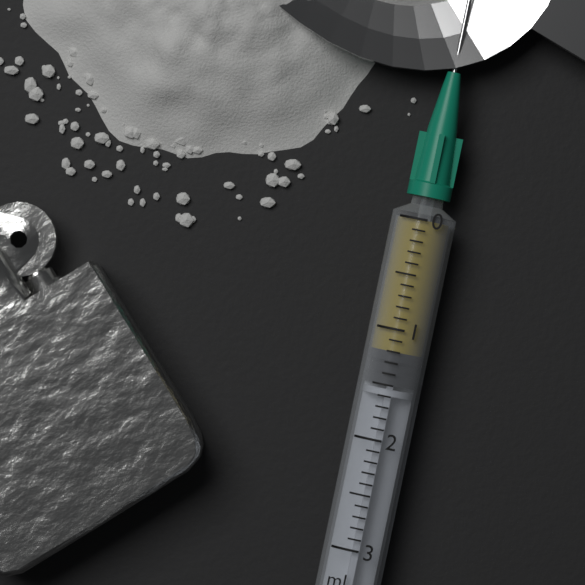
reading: 1.2 ml
